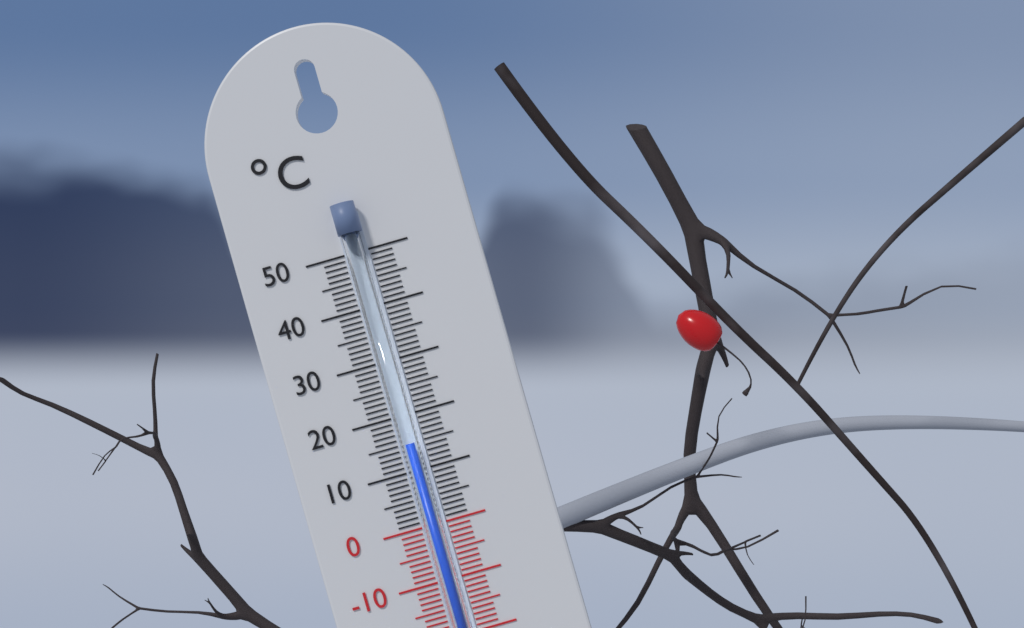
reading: 15 °C
